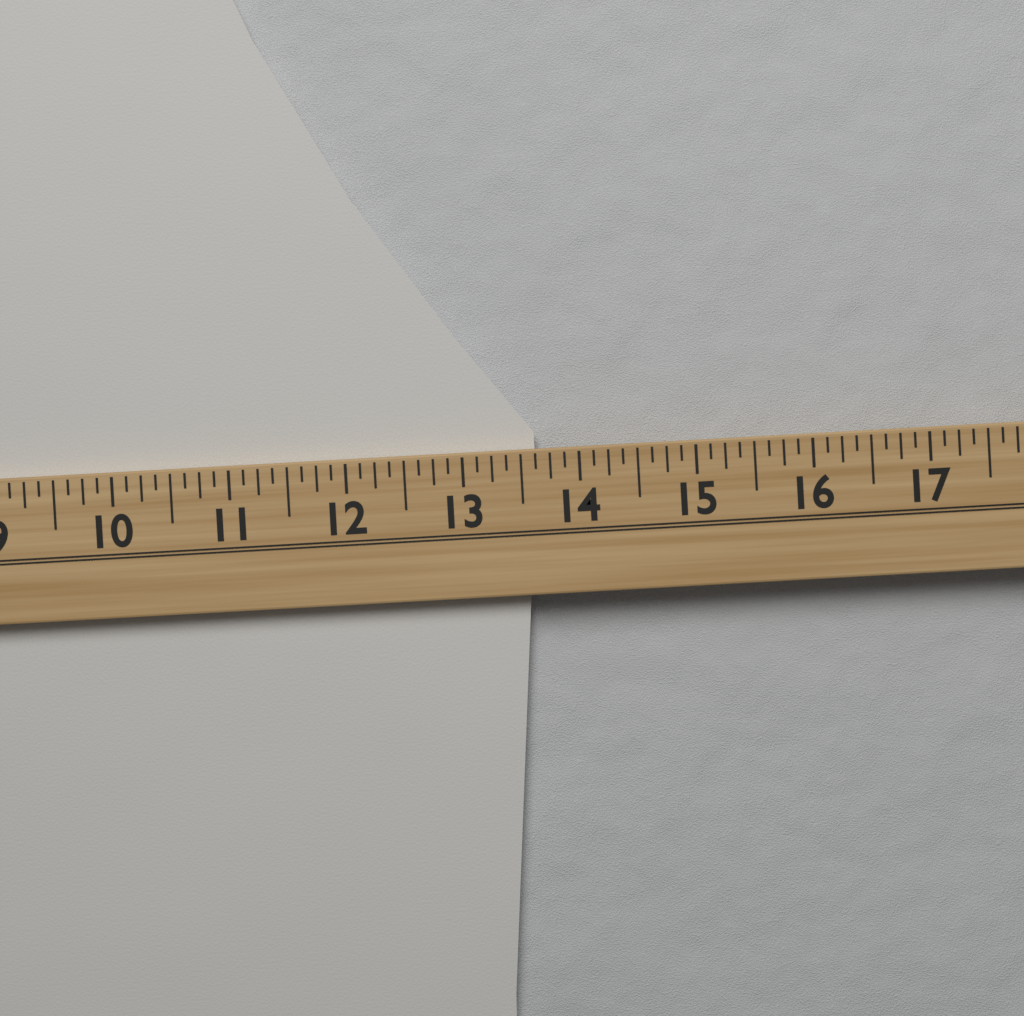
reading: 13.625 (no unit)
